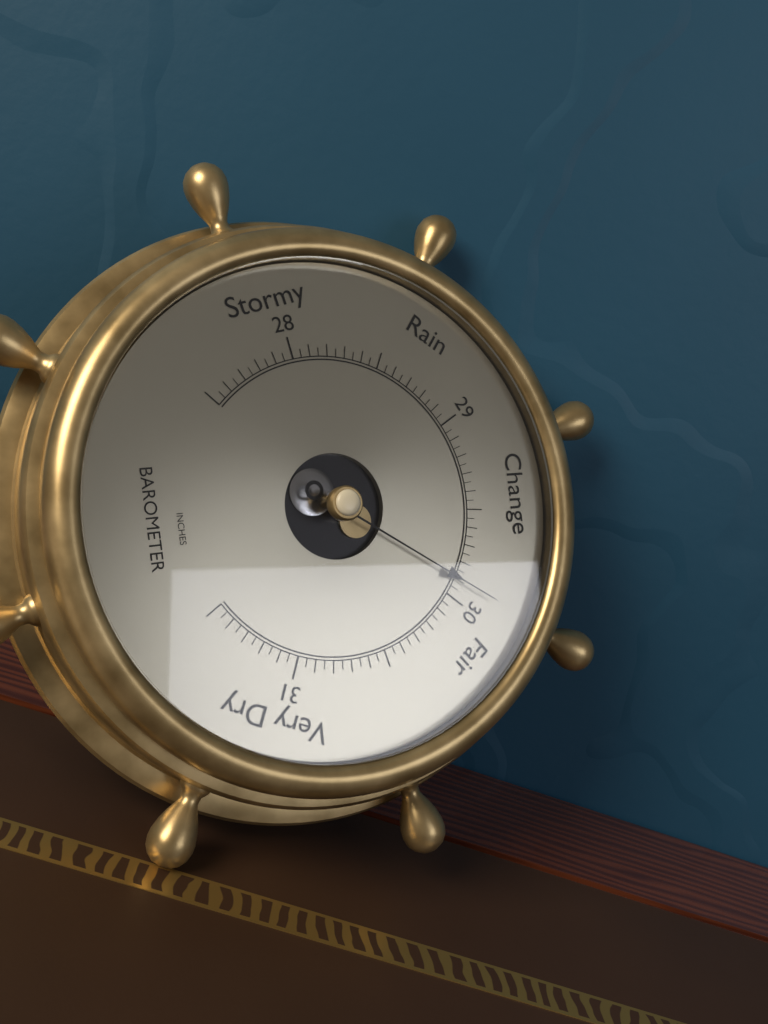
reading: 29.90 inHg
